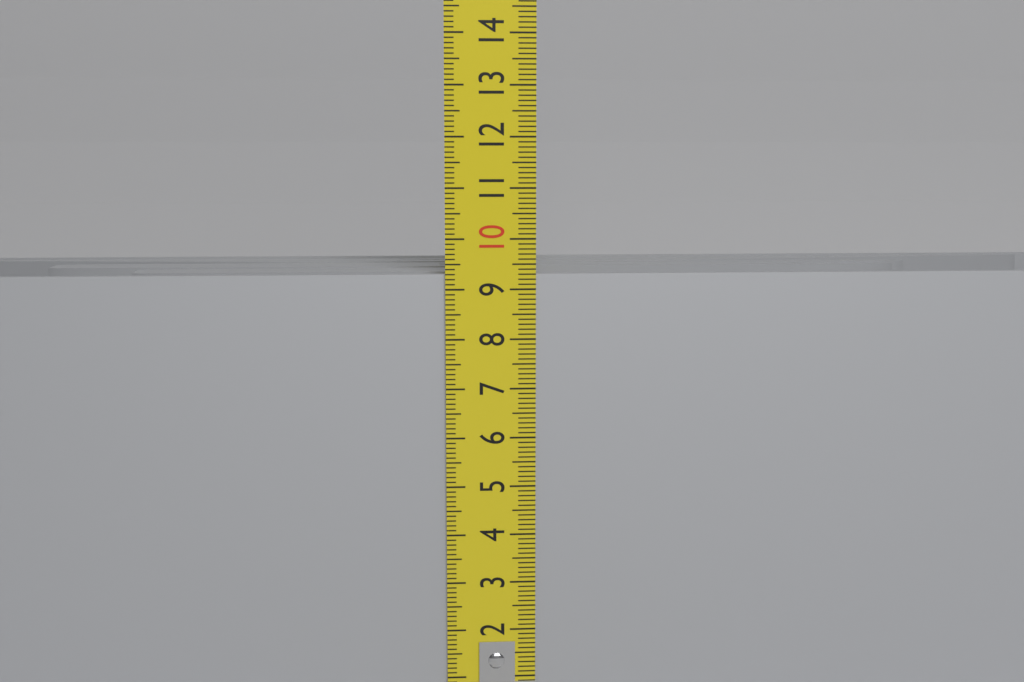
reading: 9.3 cm
